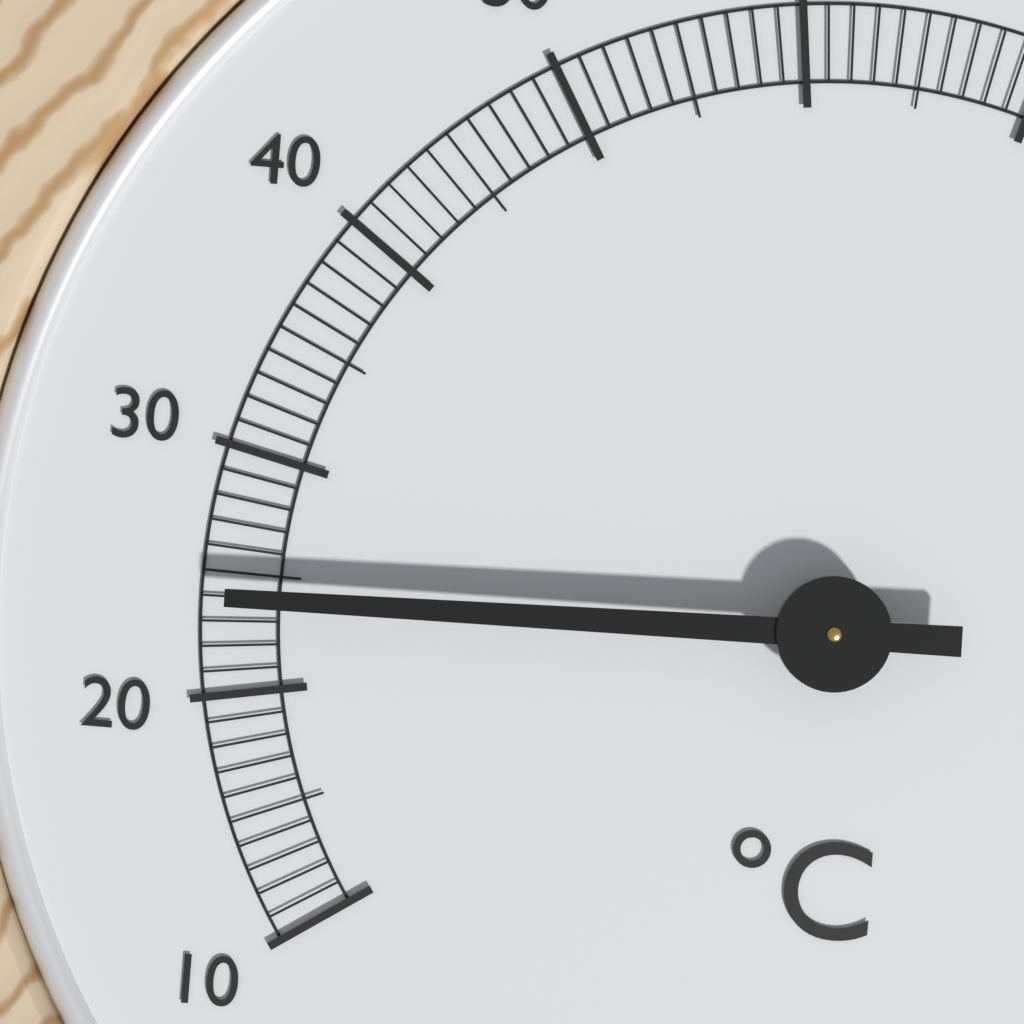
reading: 24 °C
